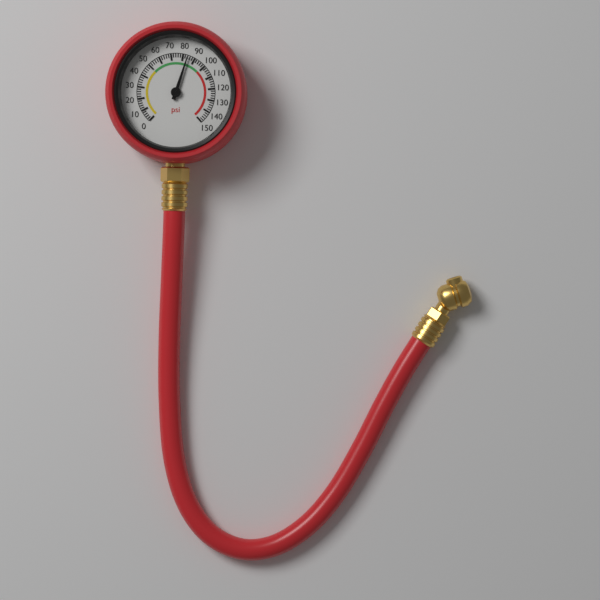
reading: 84 psi
